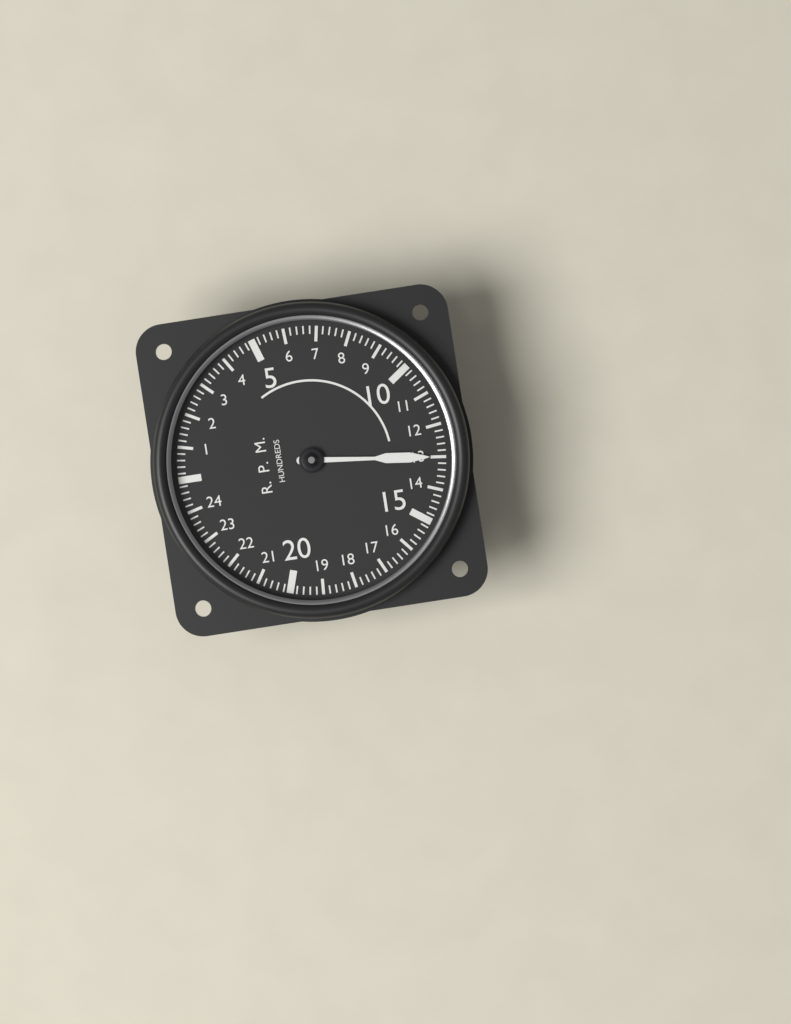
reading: 13.0 RPM x100
